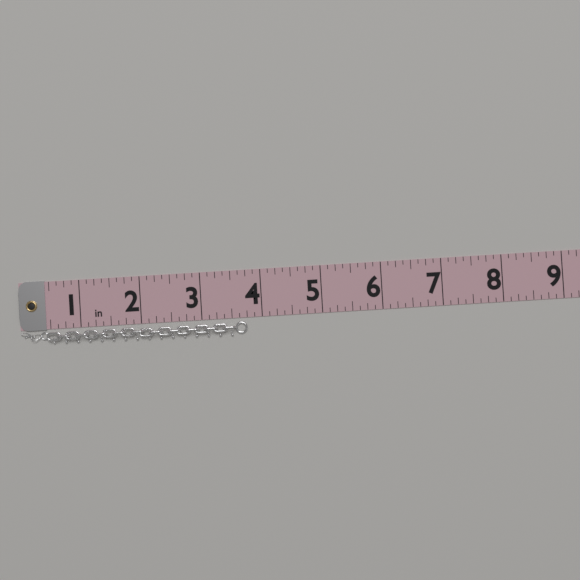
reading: 3.750 in
